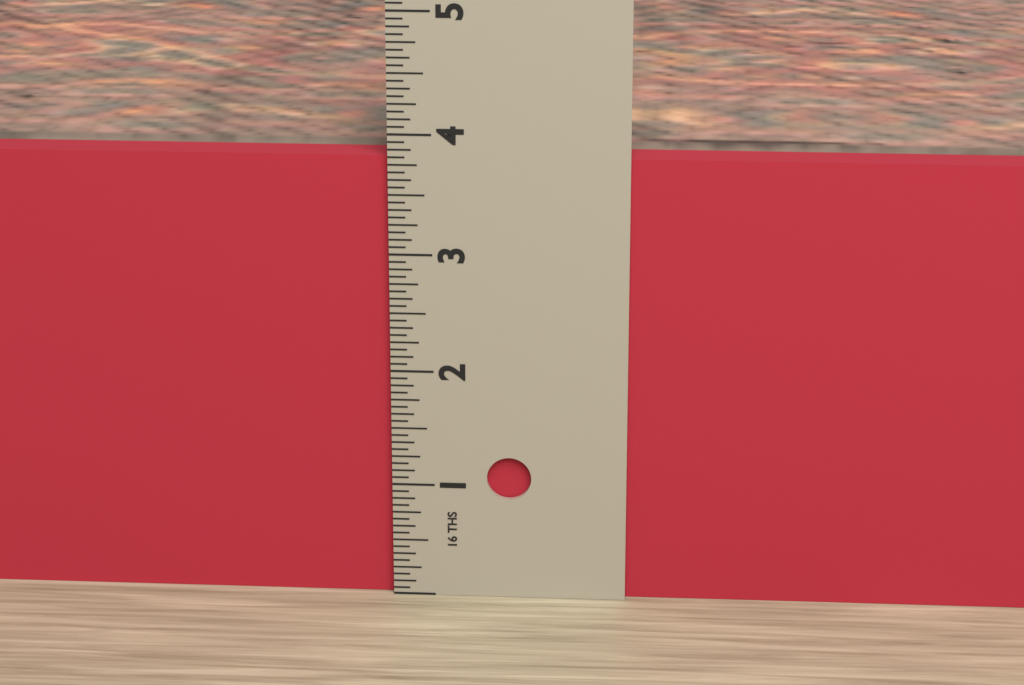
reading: 3.8125 in
